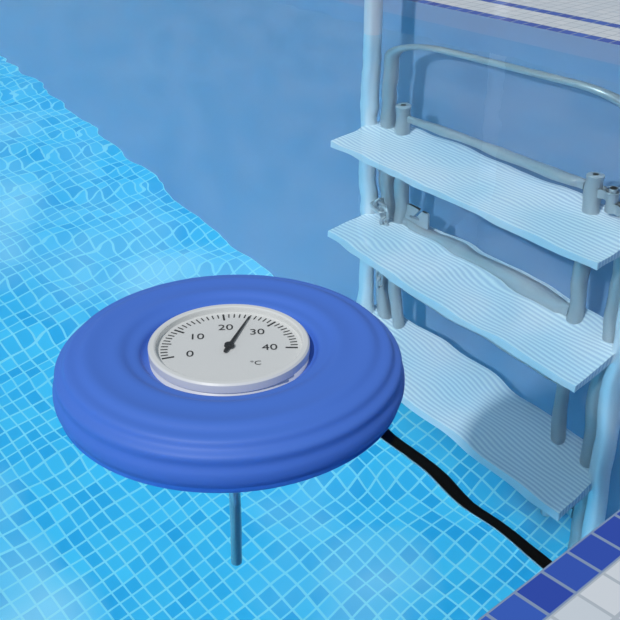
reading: 25 °C
